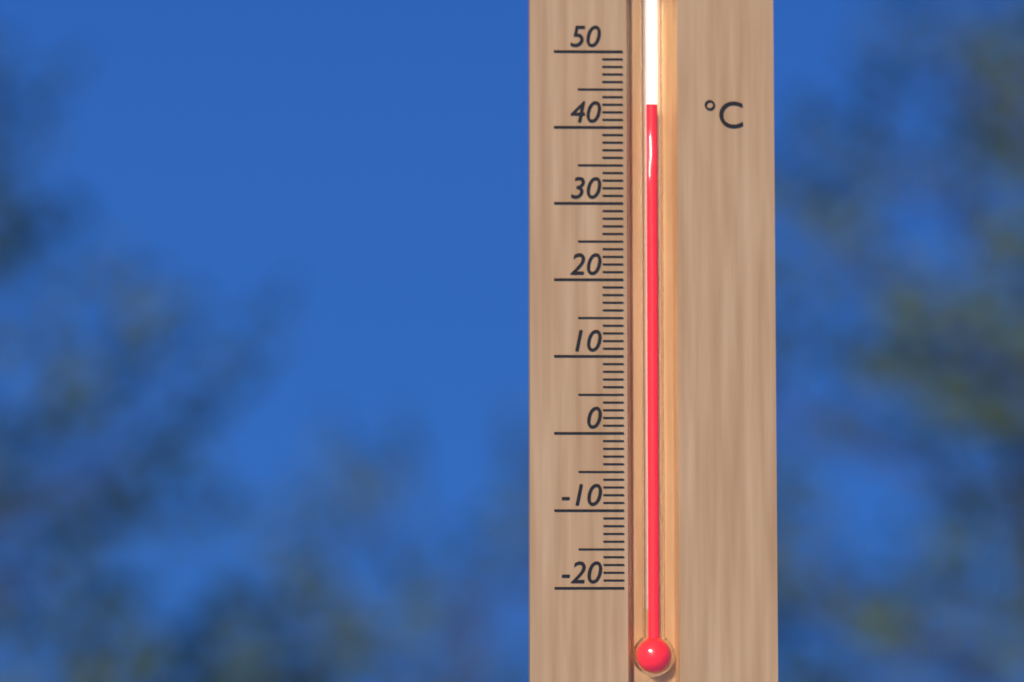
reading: 43 °C
